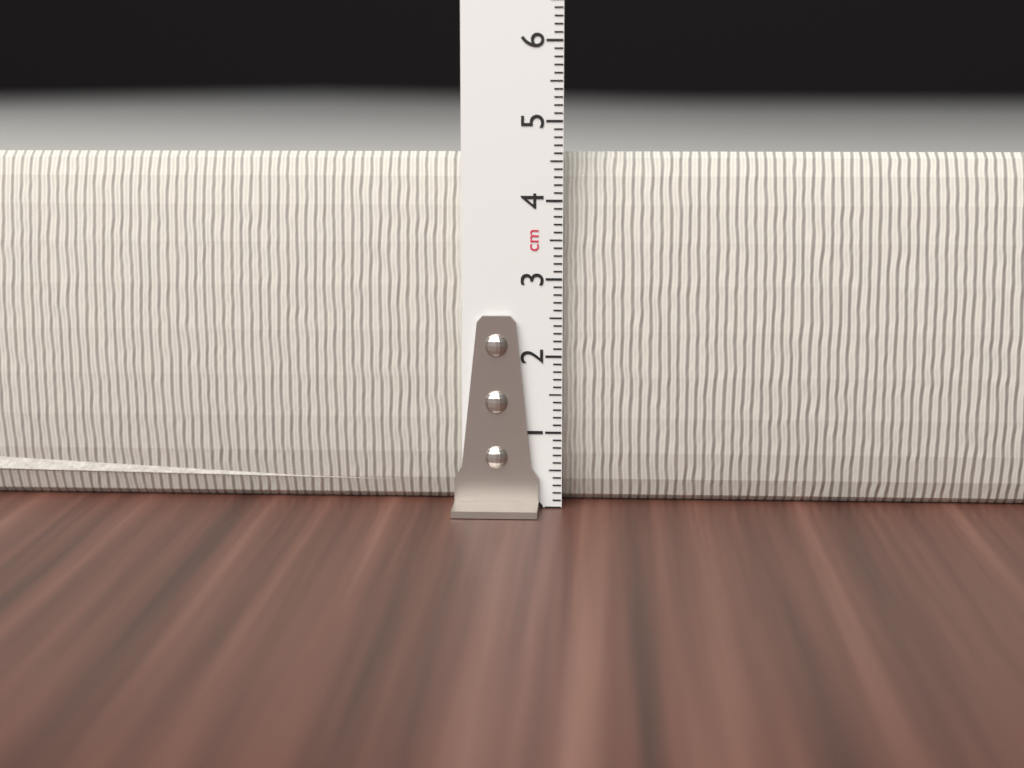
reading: 4.6 cm
